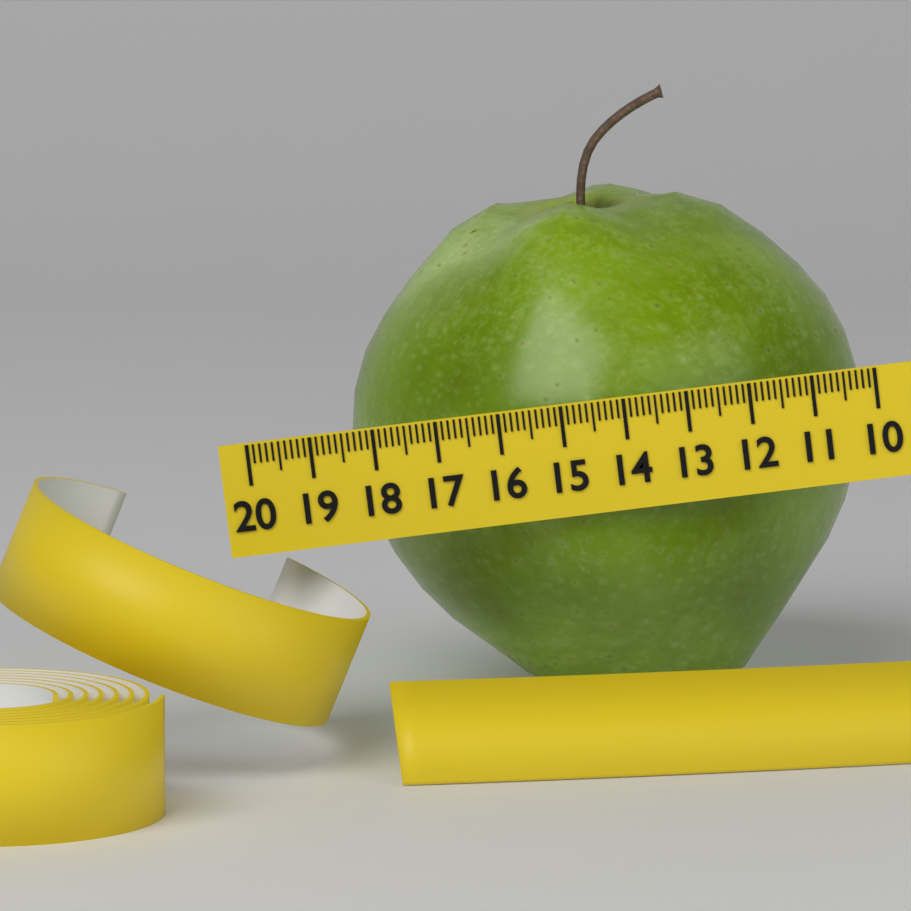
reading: 18.4 (no unit)
